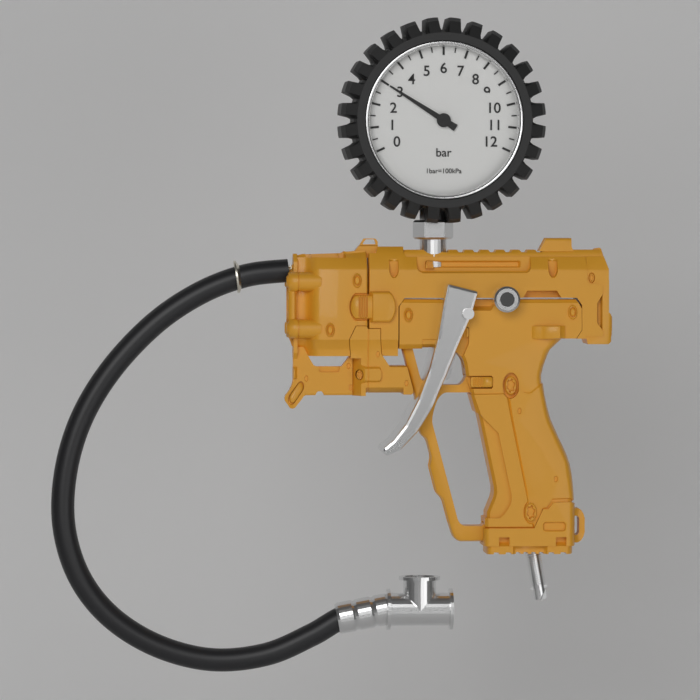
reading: 3.0 bar
